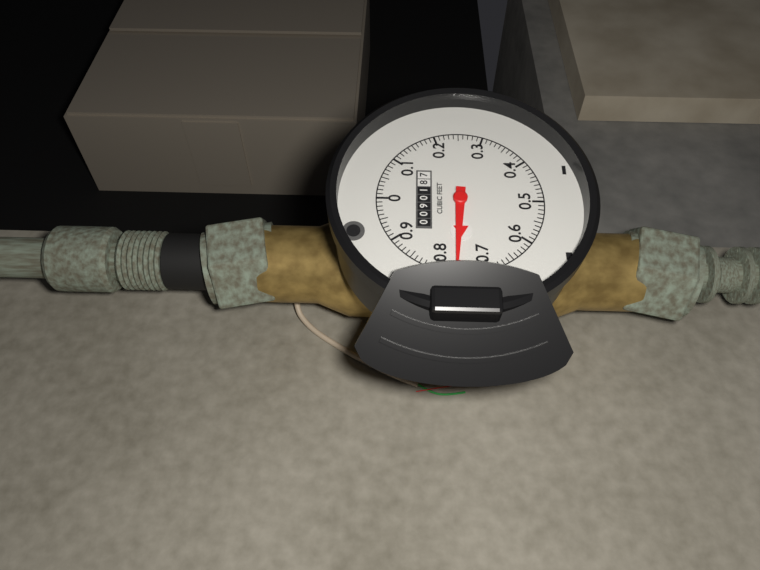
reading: 0.76 cubic feet
